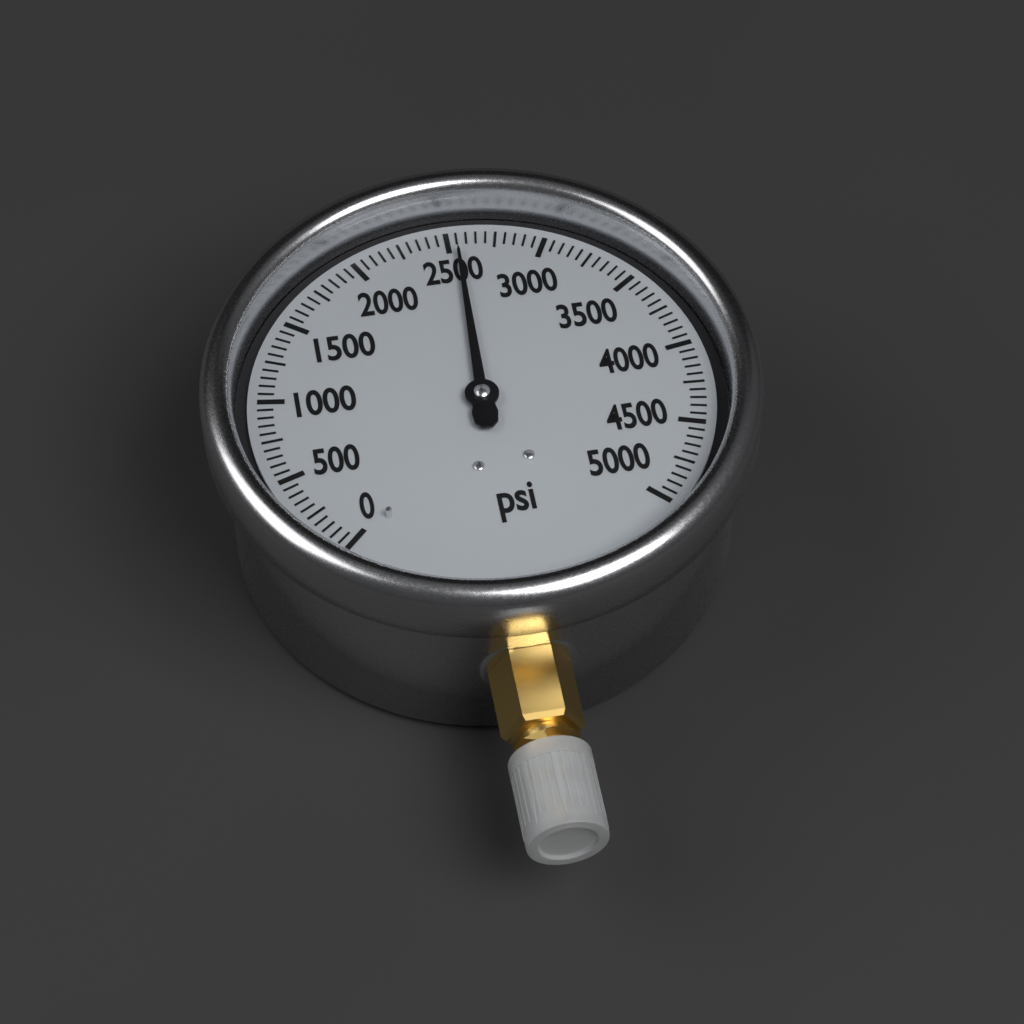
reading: 2550 psi
